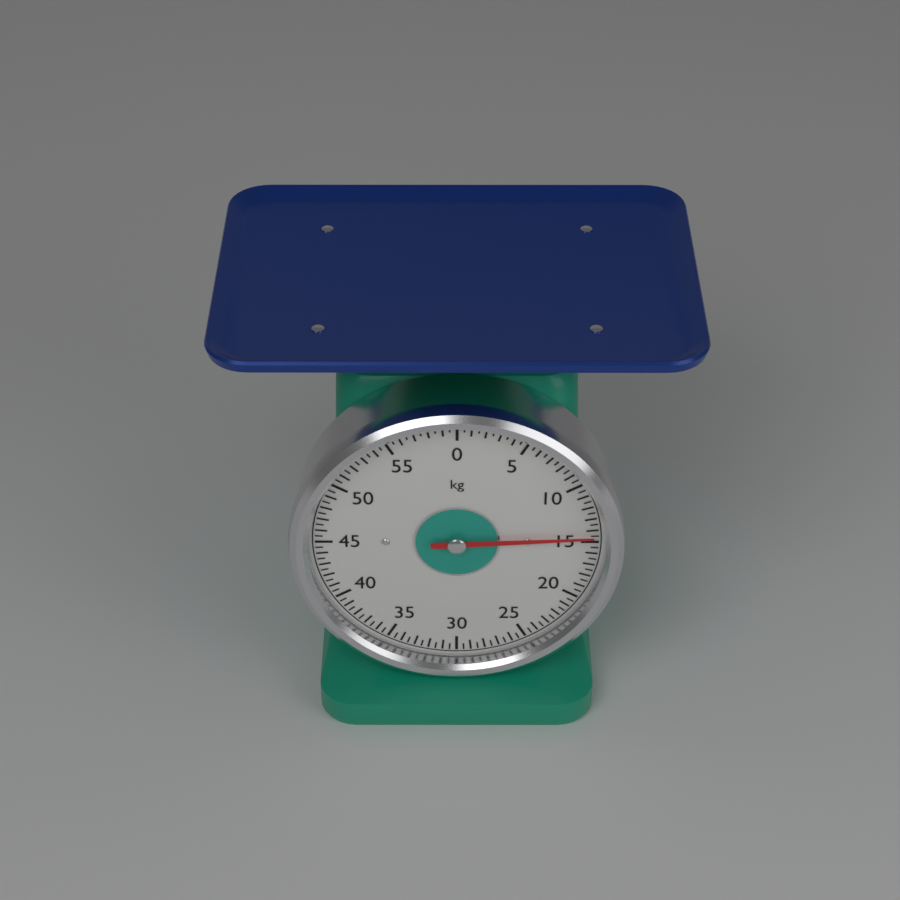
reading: 14.5 kg
